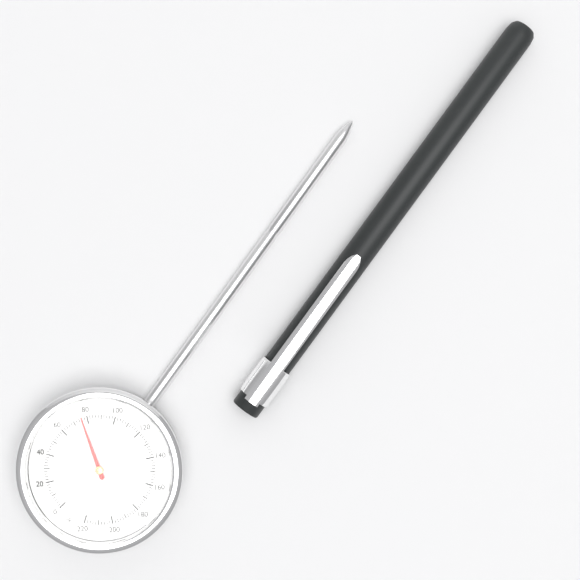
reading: 76 °F
